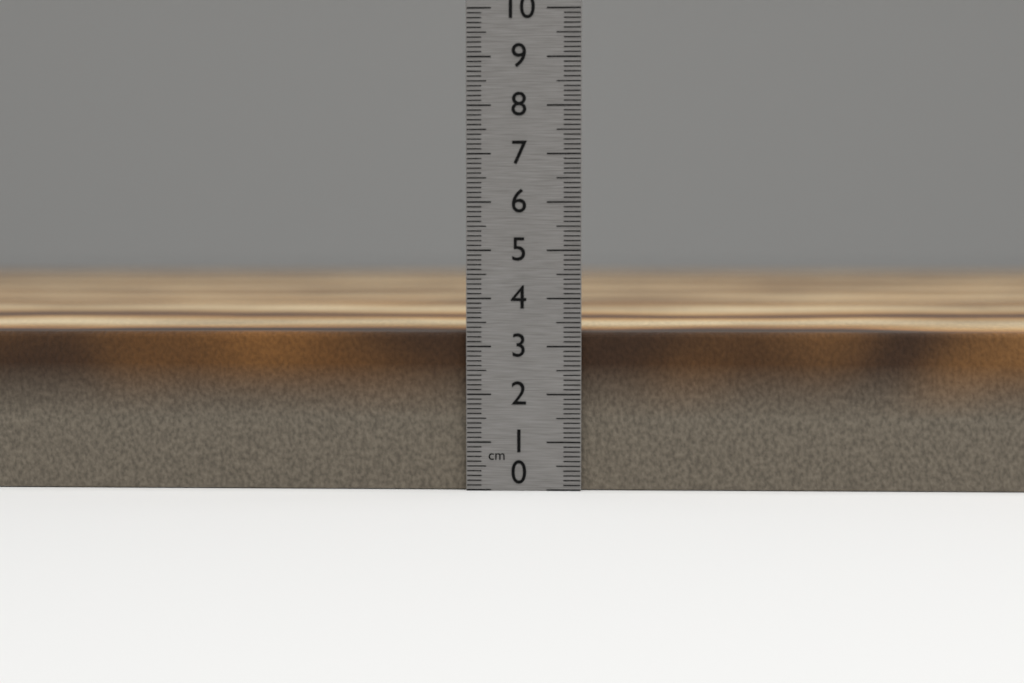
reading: 3.3 cm
